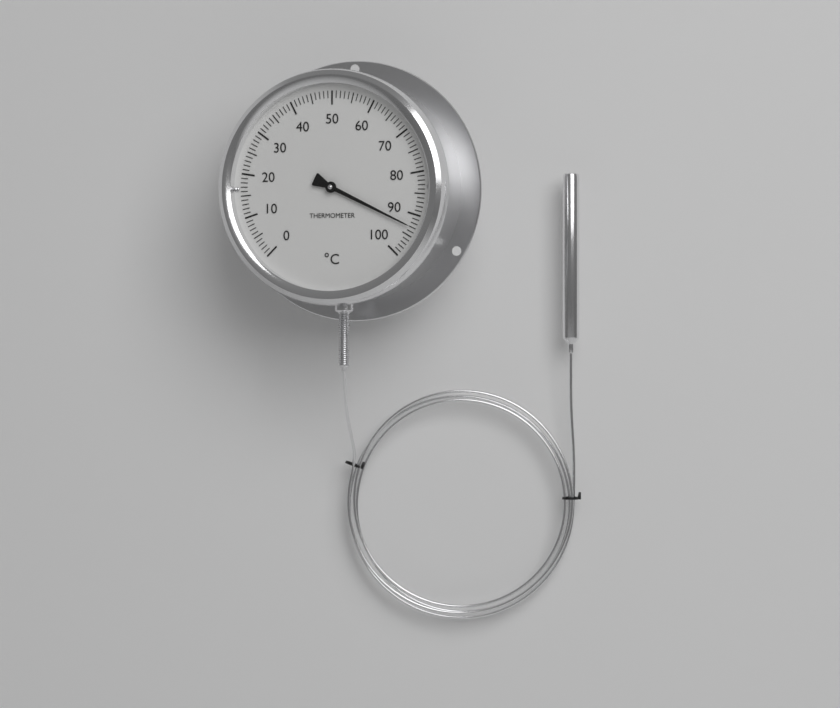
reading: 93 °C
